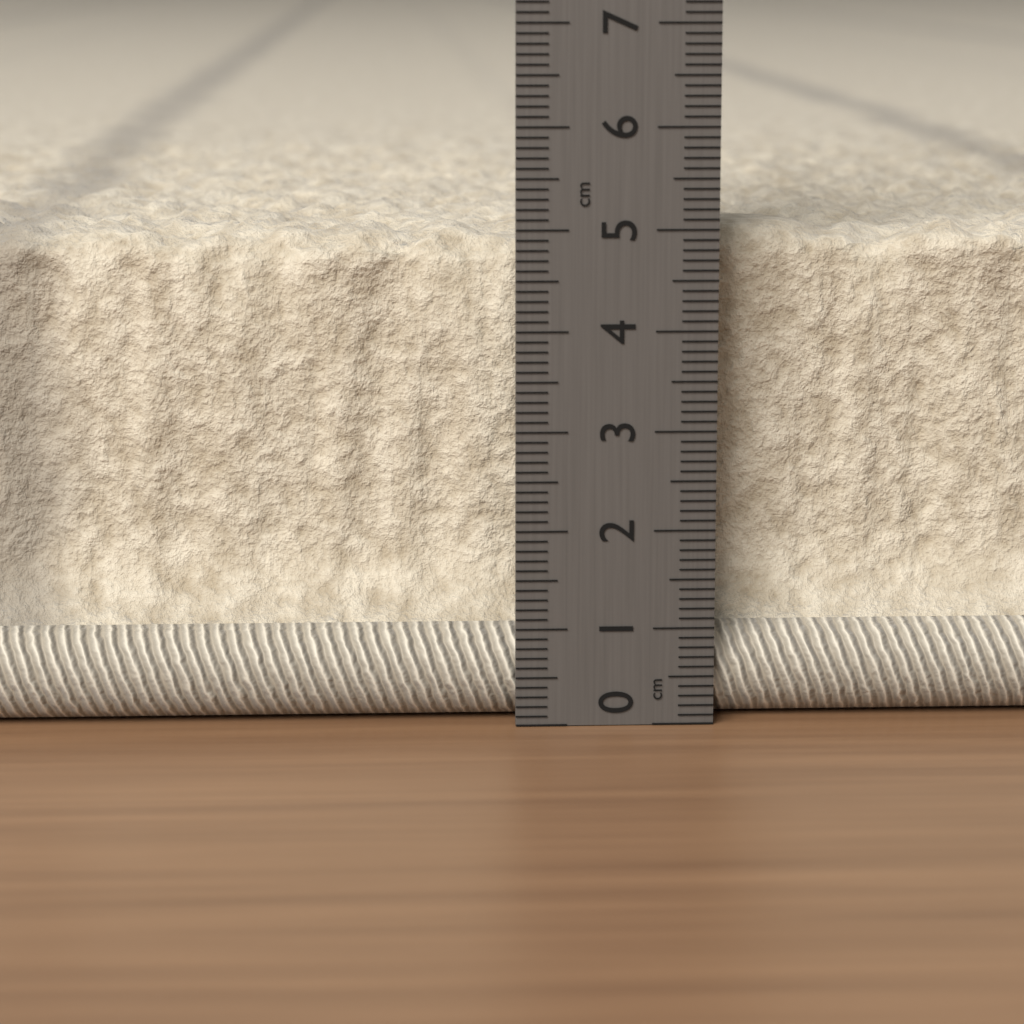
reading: 5.0 cm
